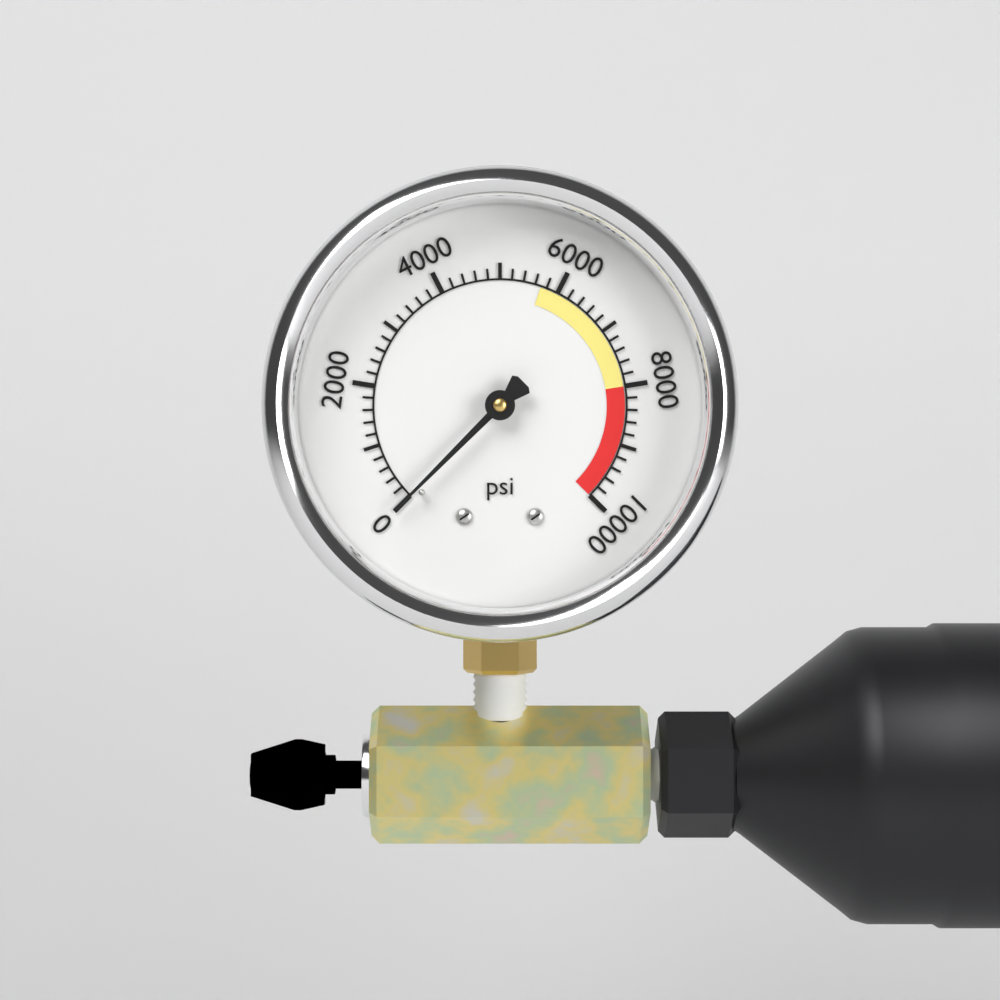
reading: 0 psi
